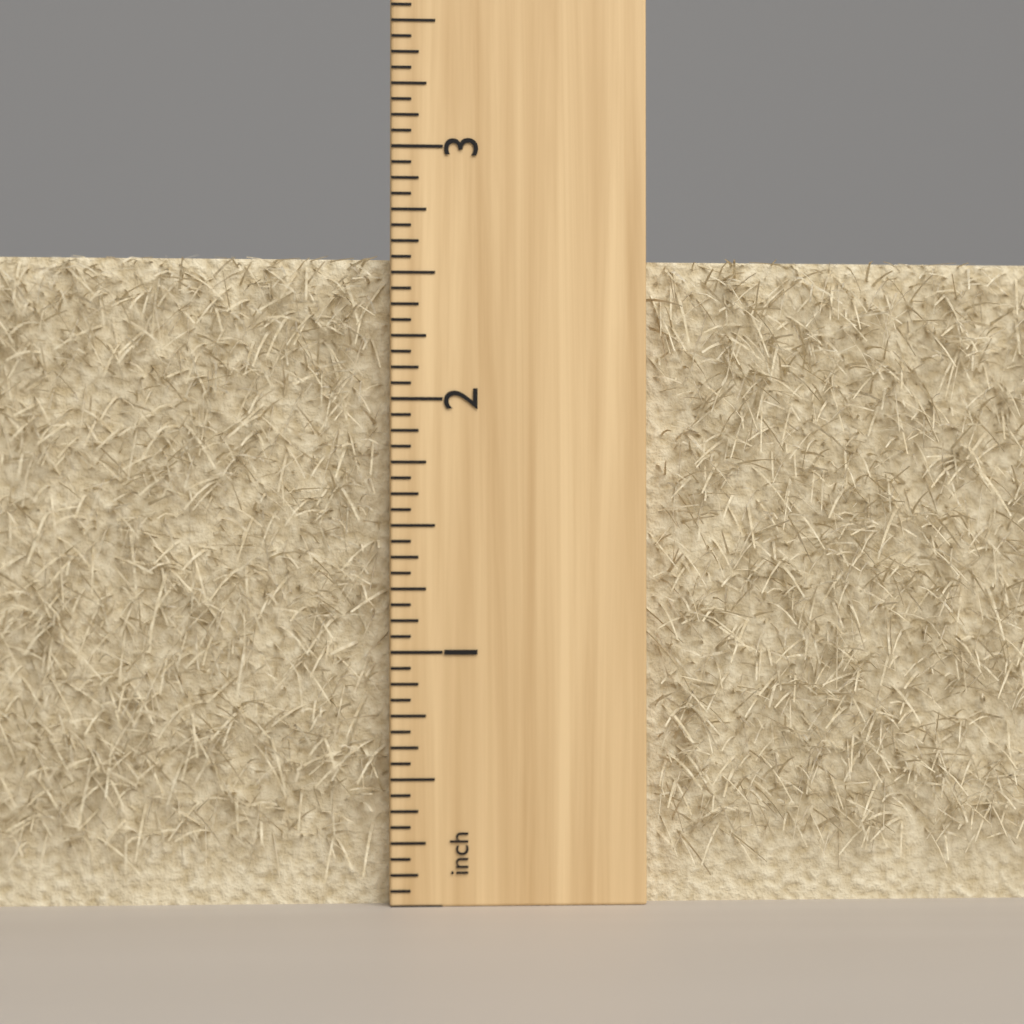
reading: 2.5625 inch
